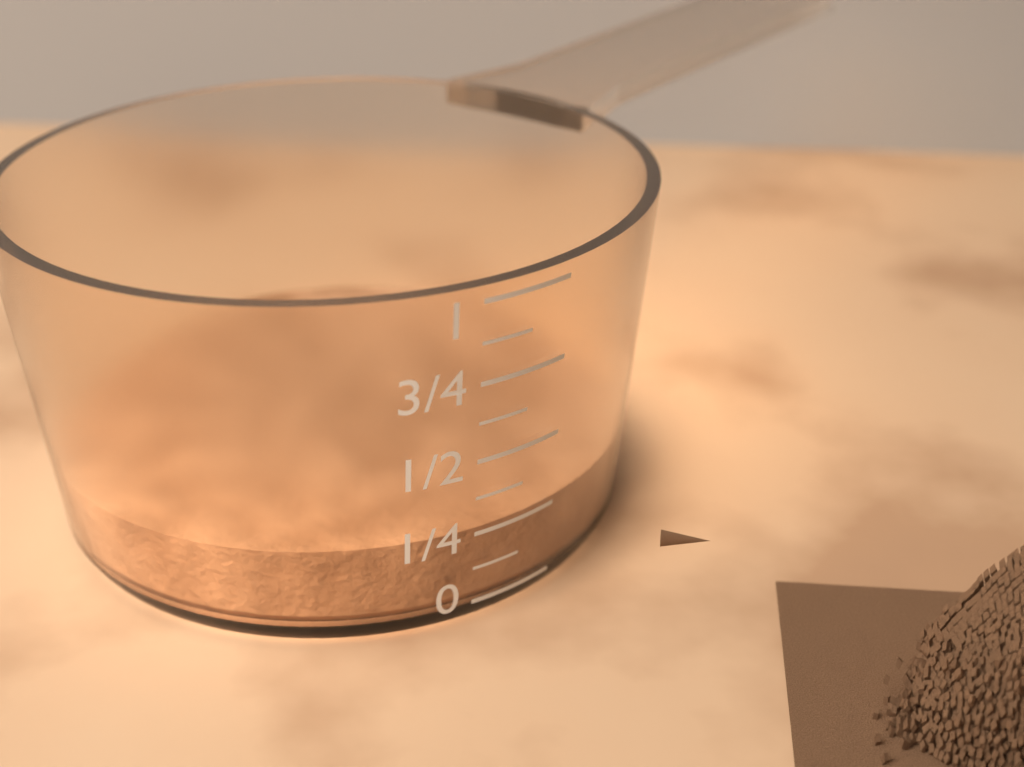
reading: 0.250 (no unit)
